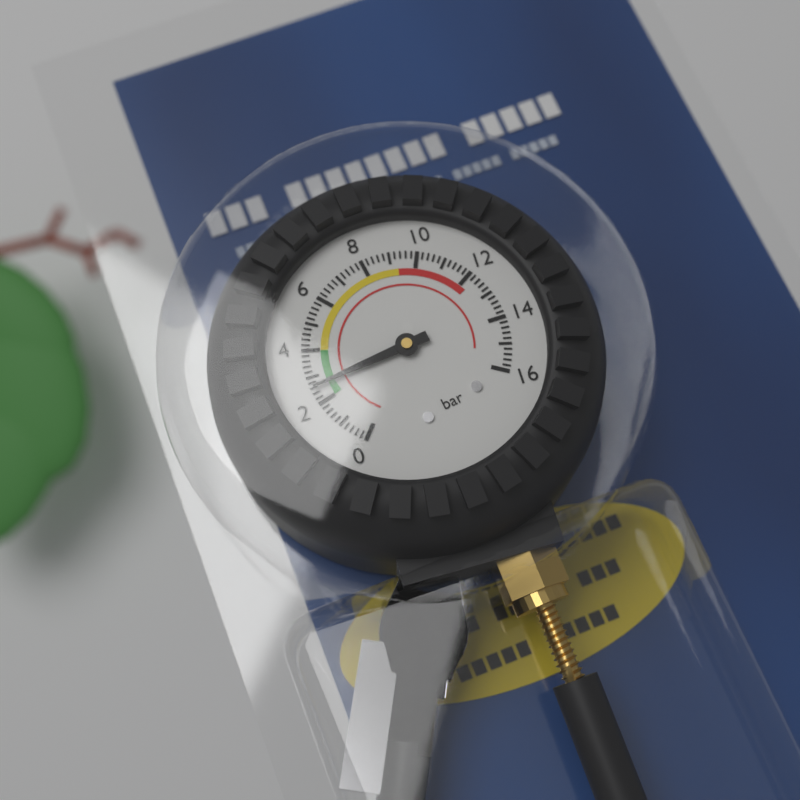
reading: 2.6 bar
